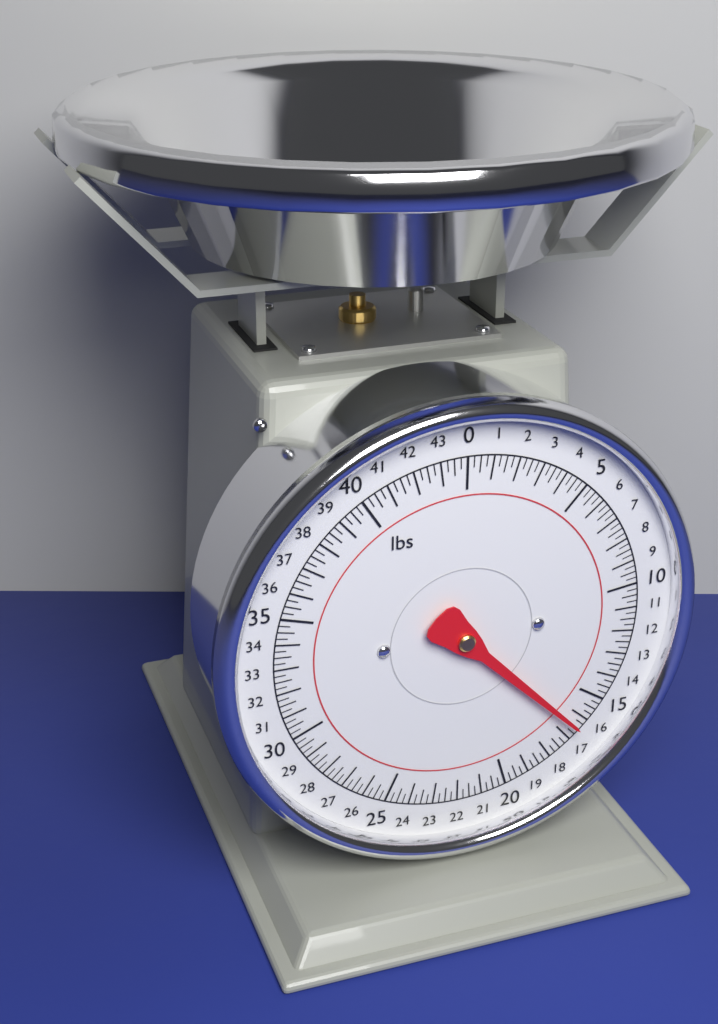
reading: 16.50 lbs
